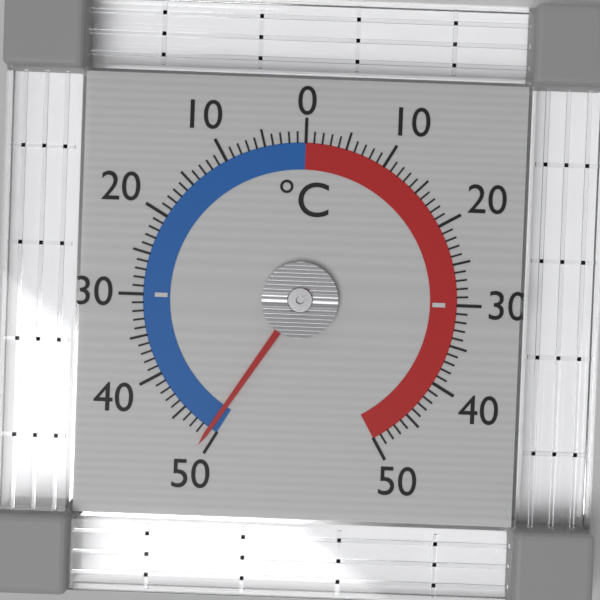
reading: -49 °C
